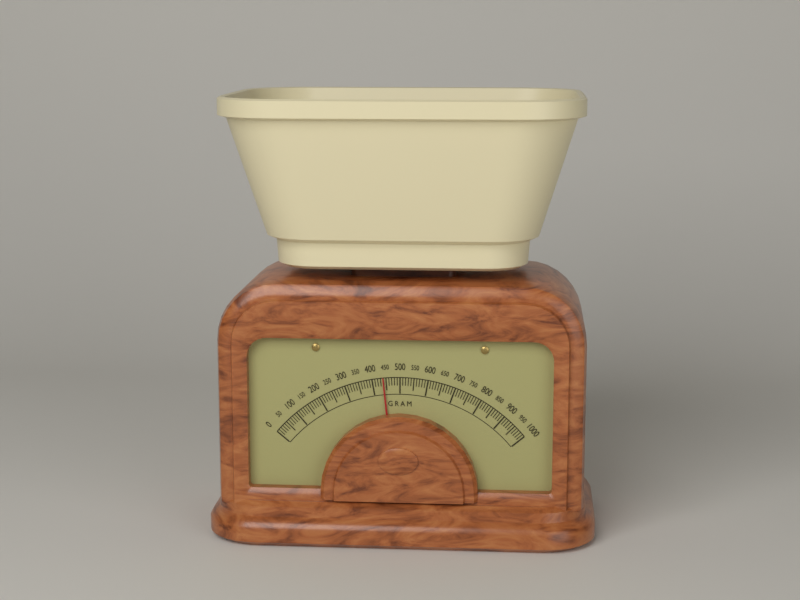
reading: 440 g
